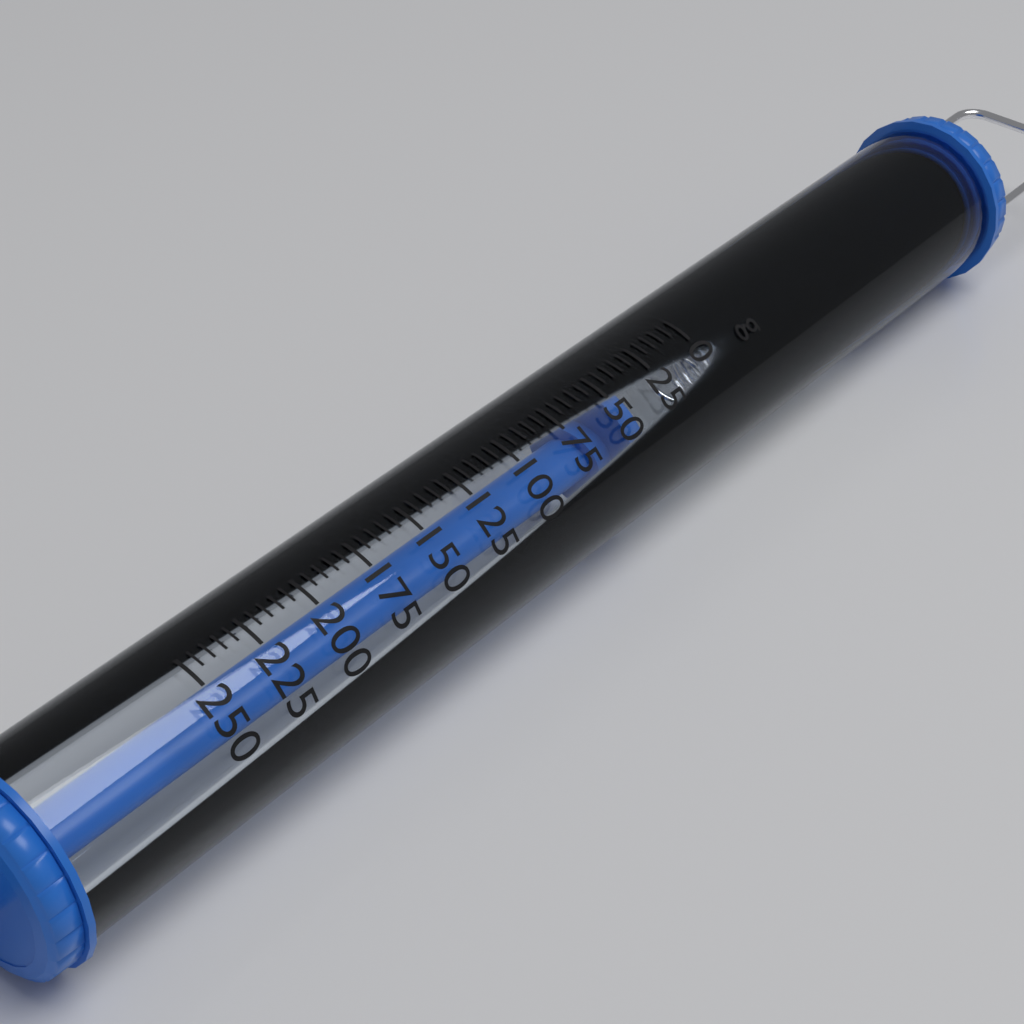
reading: 40 g
